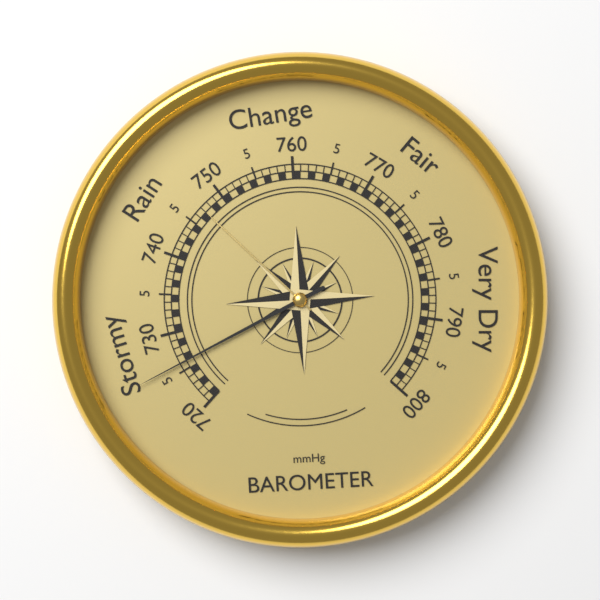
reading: 726 mmHg
